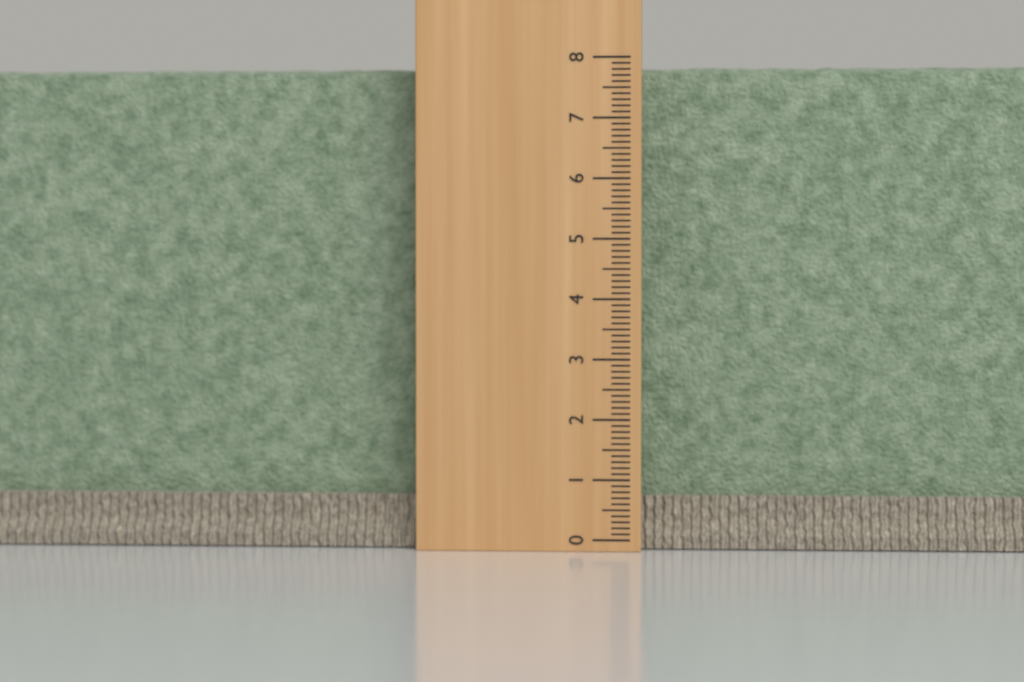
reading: 7.9 (no unit)
